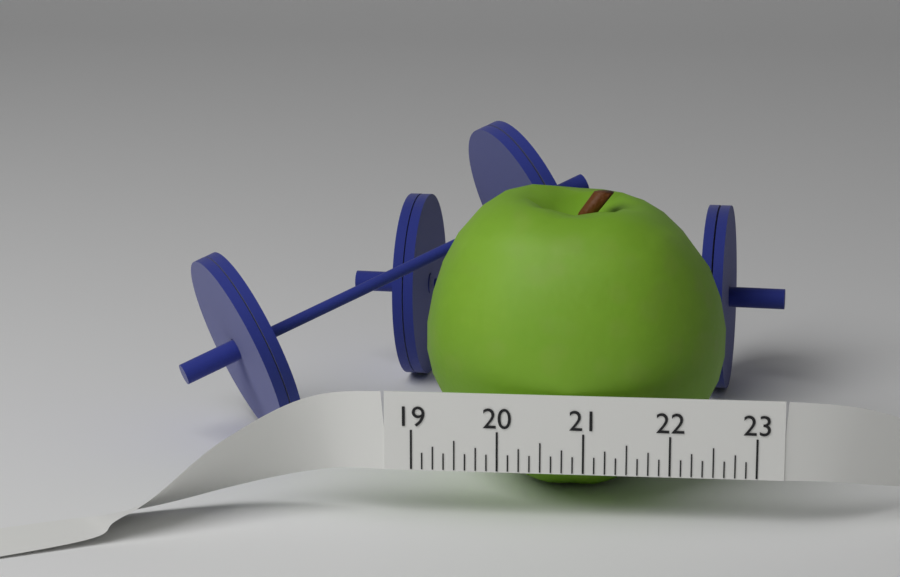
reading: 22.625 (no unit)
